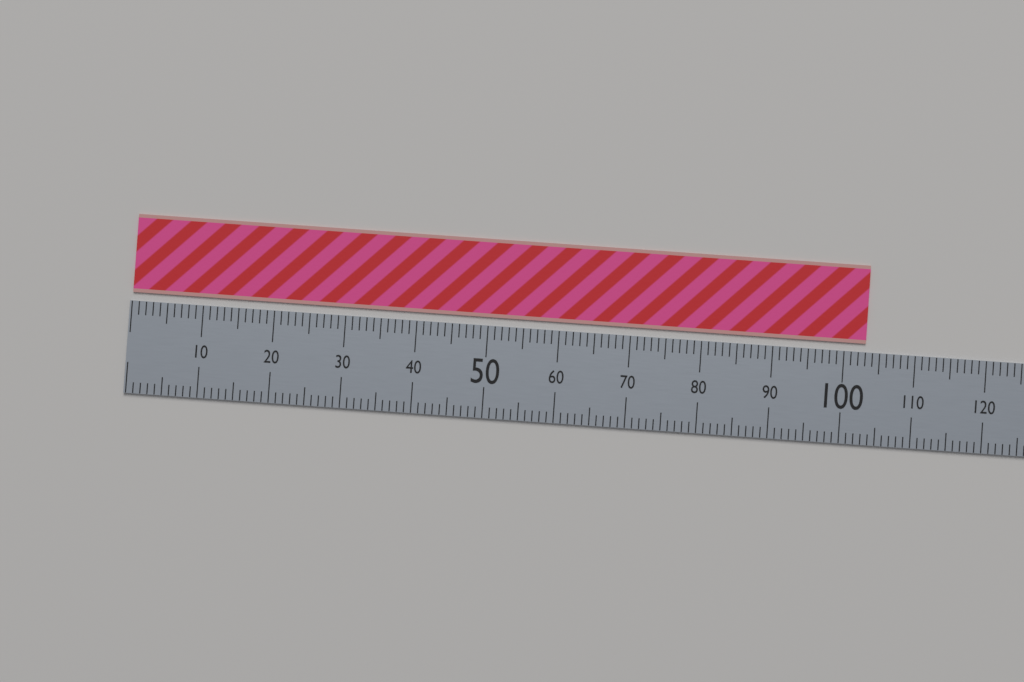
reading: 103 (no unit)
